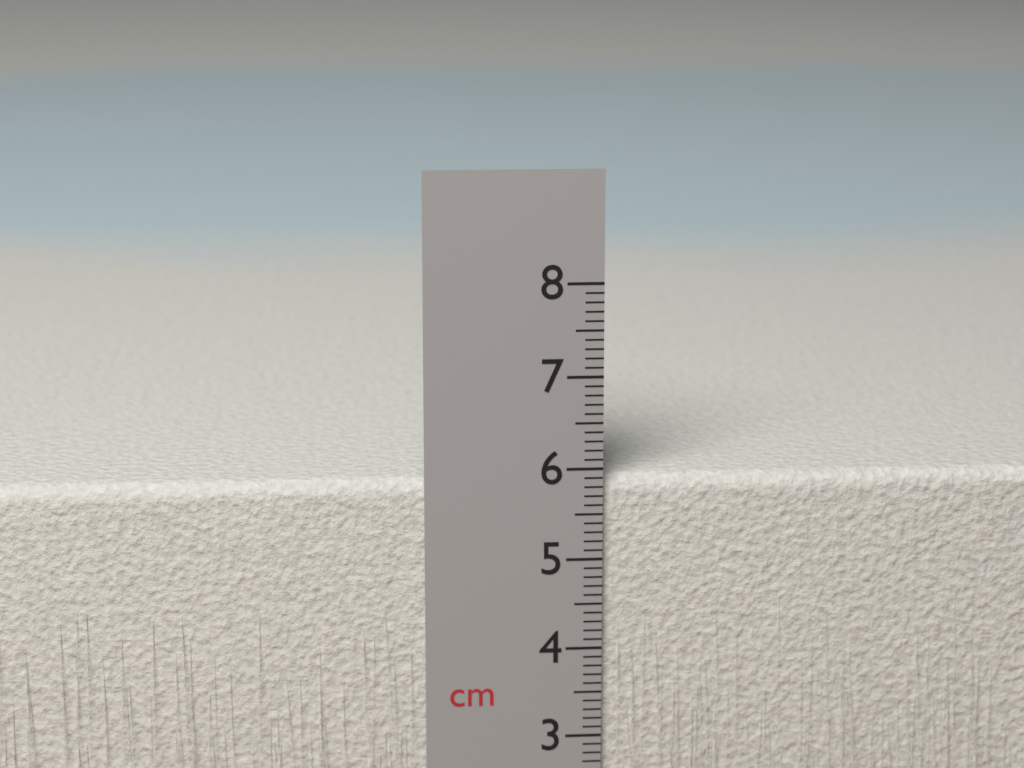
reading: 5.9 cm
